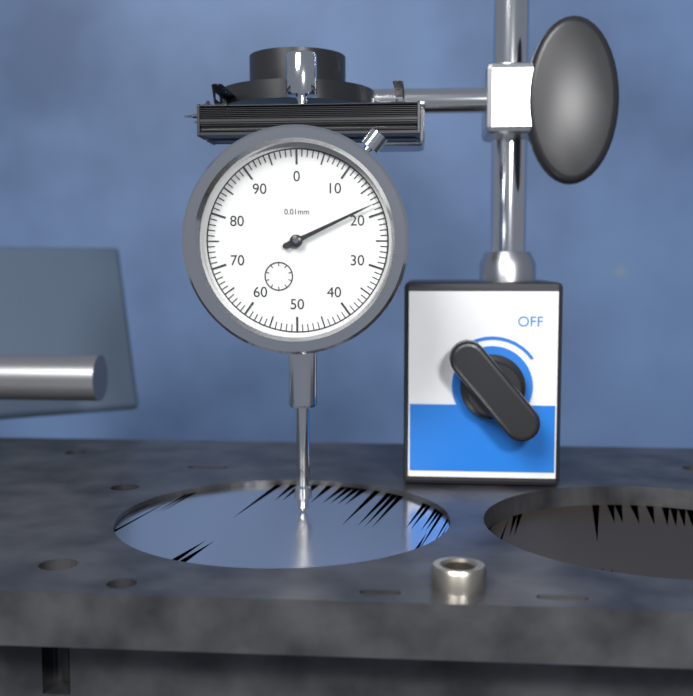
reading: 18 0.01mm
